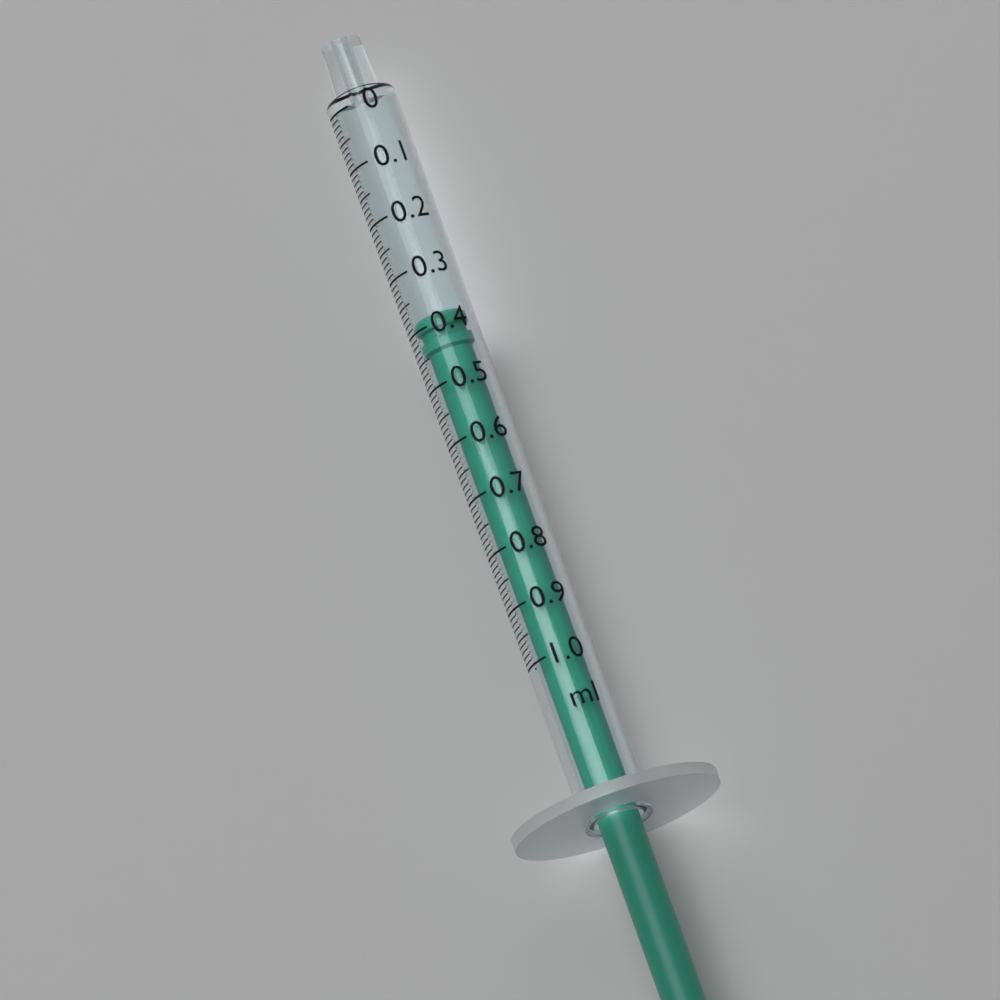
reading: 0.38 ml
